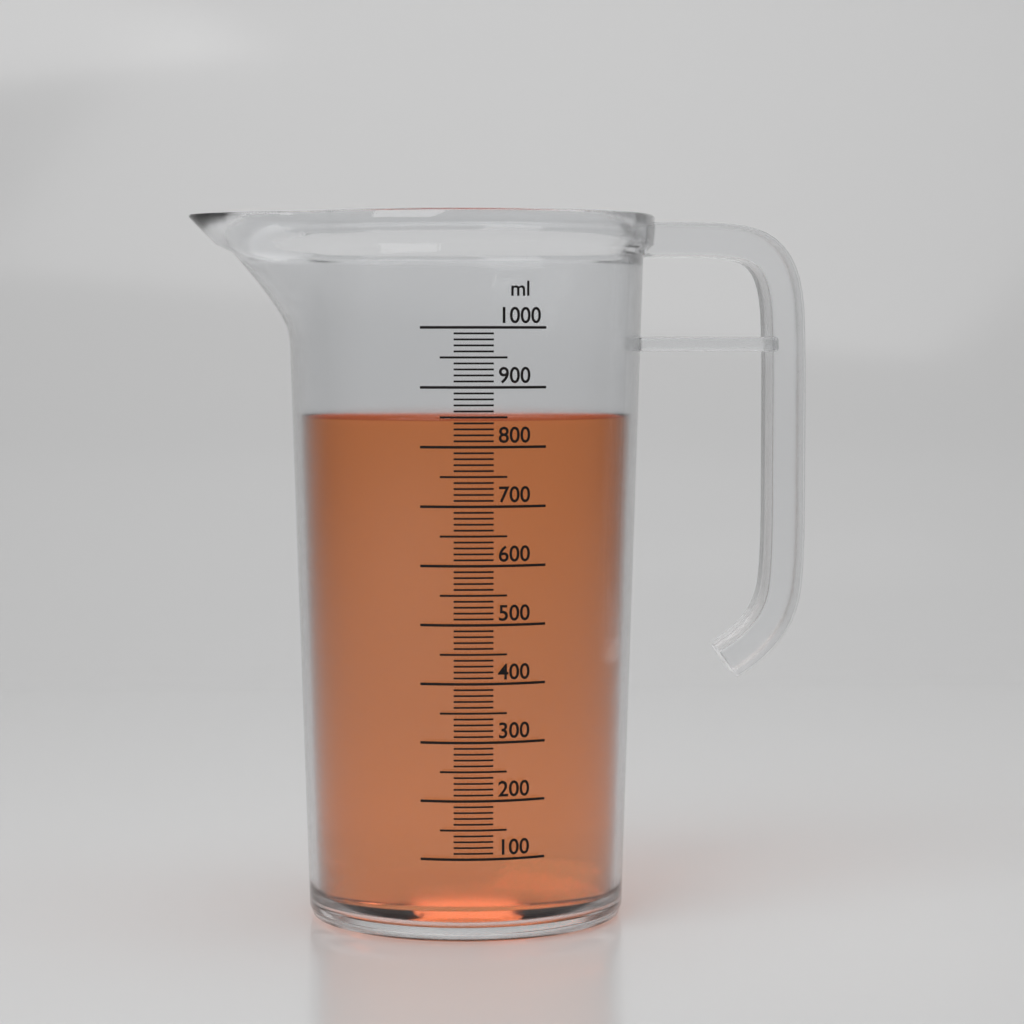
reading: 850 ml
